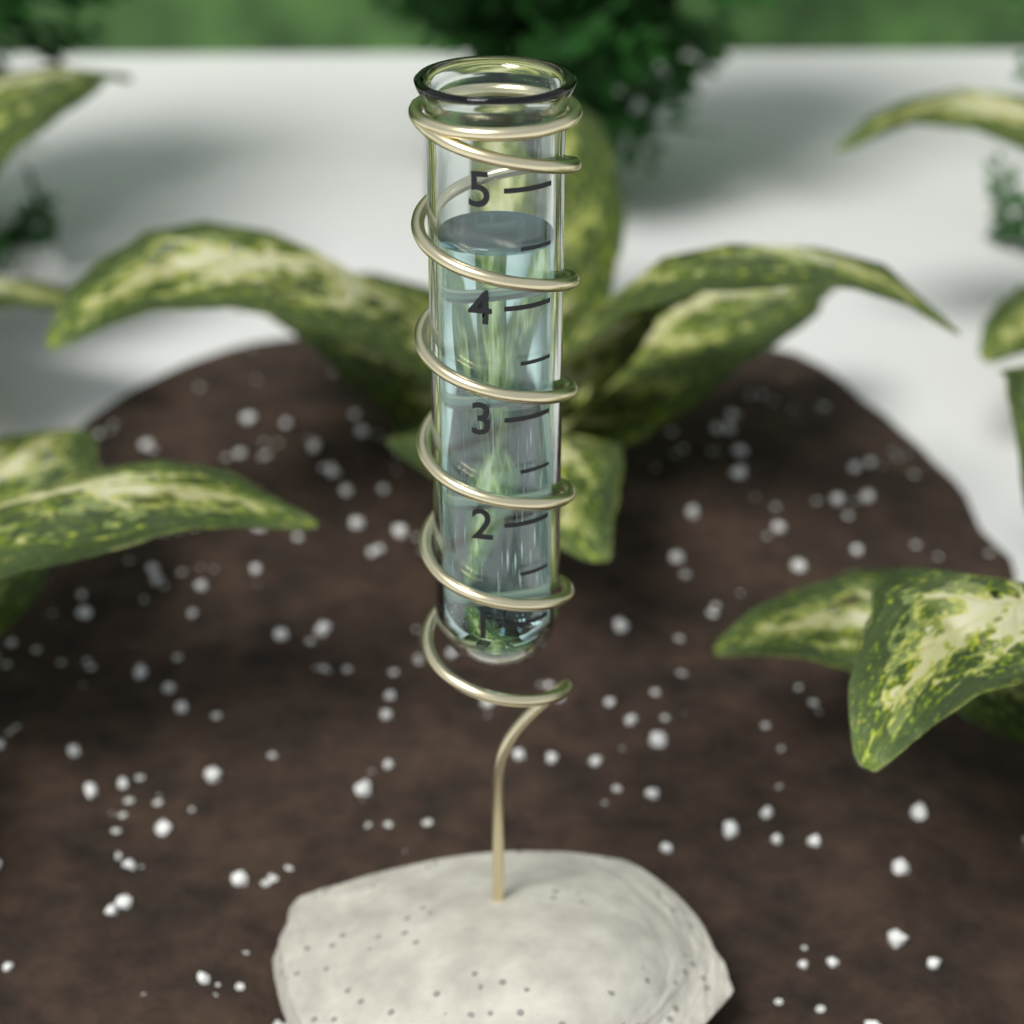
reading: 4.5 (no unit)
